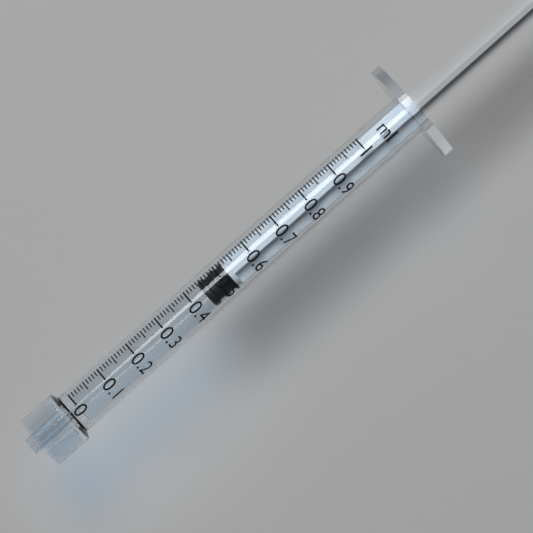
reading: 0.44 ml
